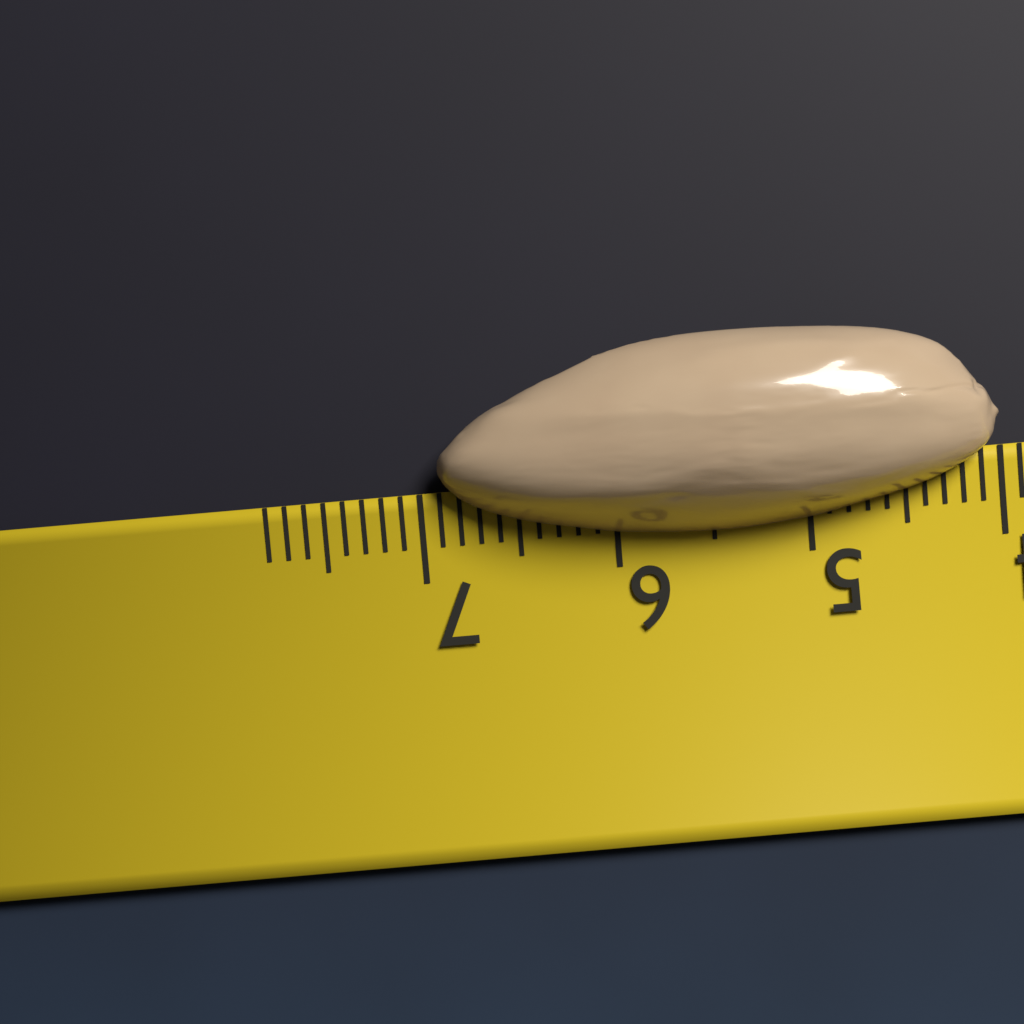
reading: 6.9 cm
